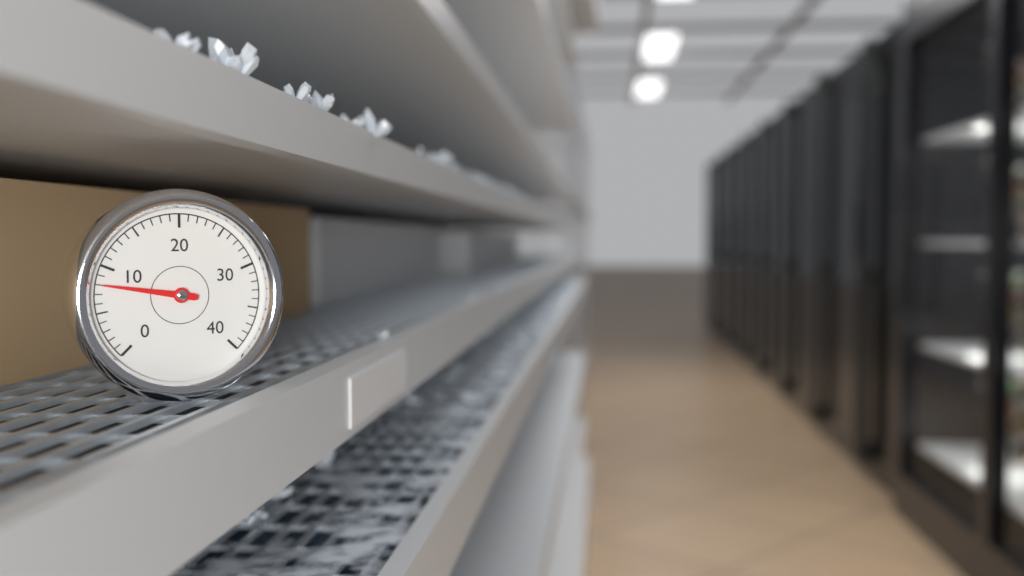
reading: 8 (no unit)
